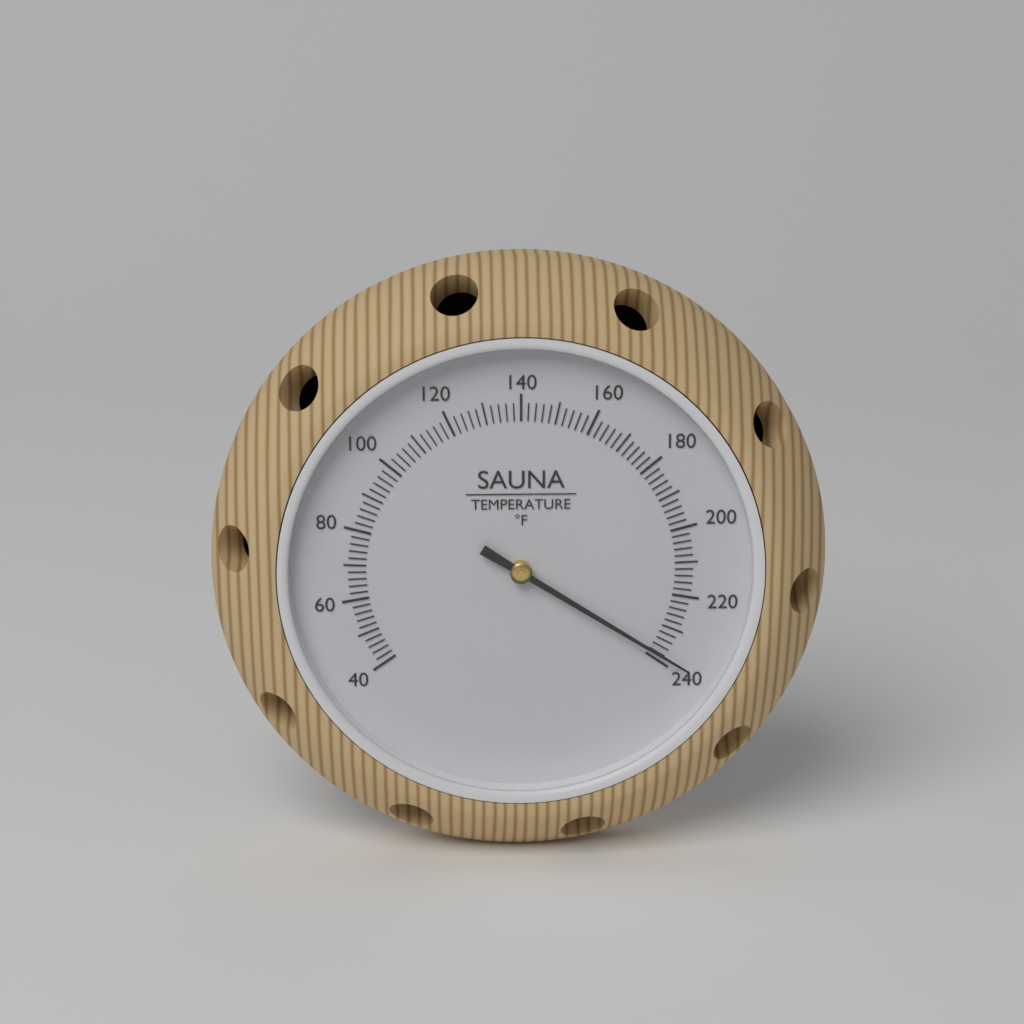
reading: 238 °F
